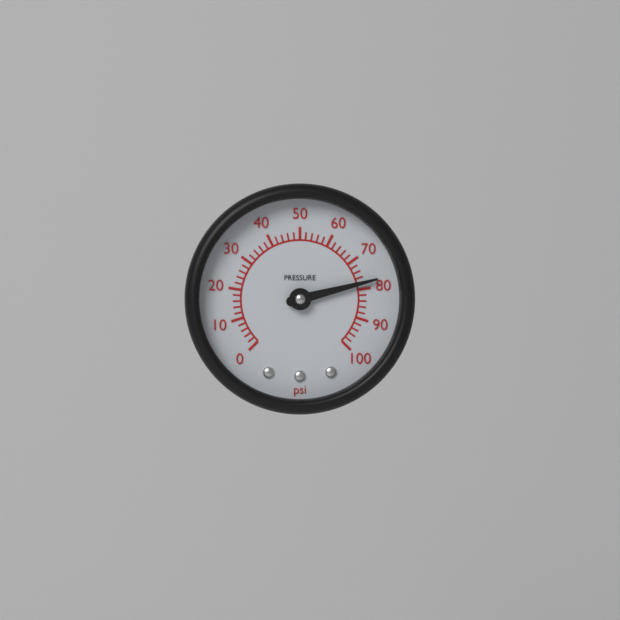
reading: 78 psi
